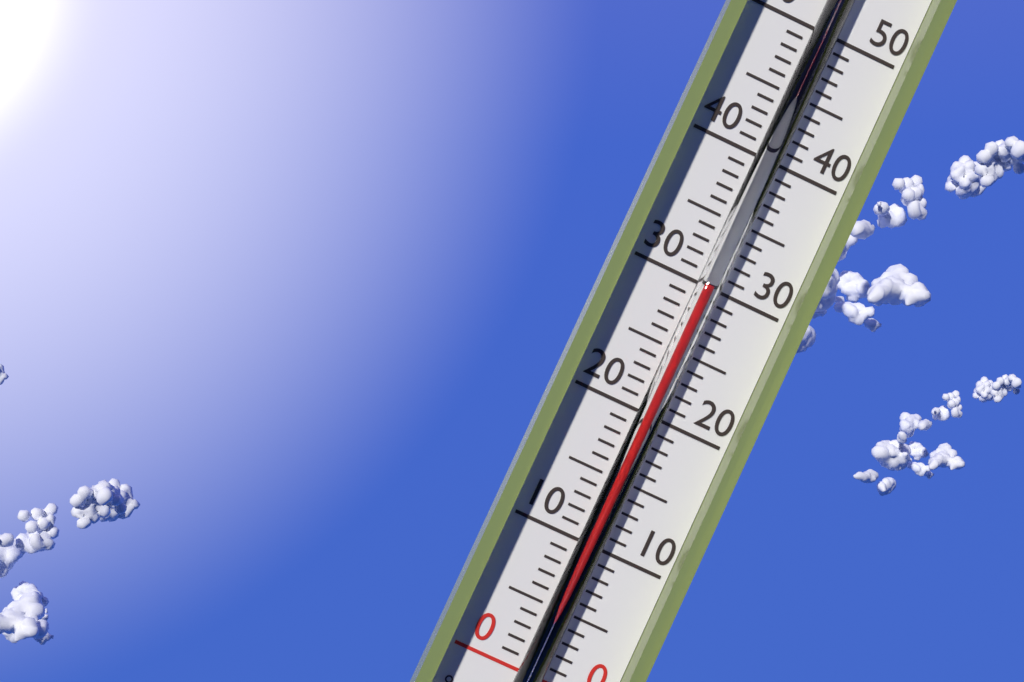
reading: 30 °C
